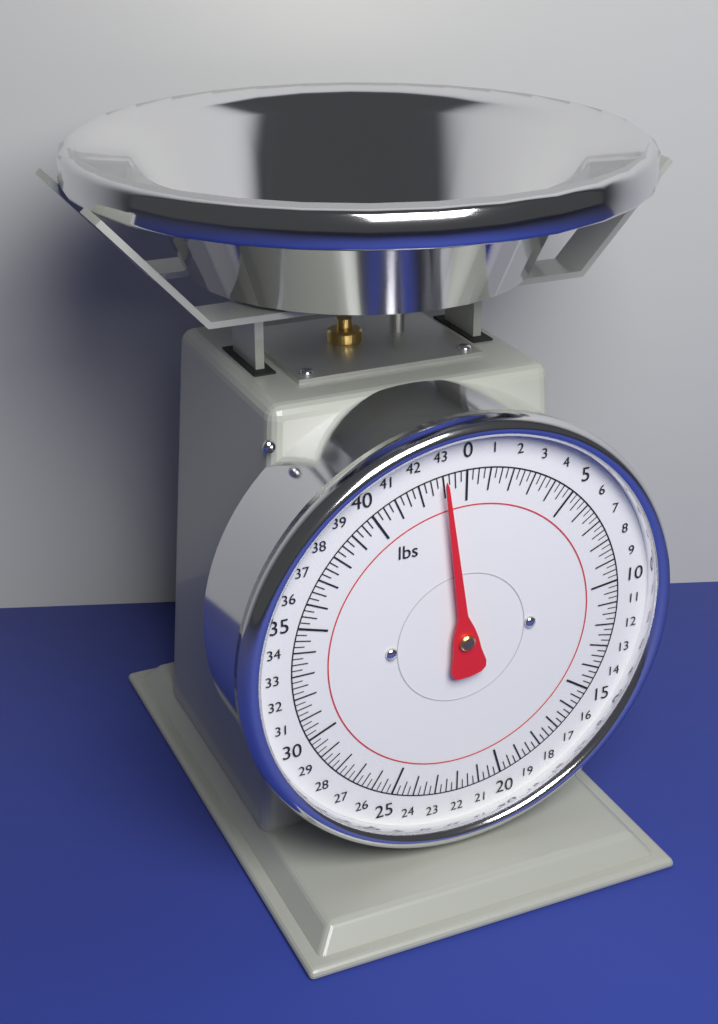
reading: 43.00 lbs
